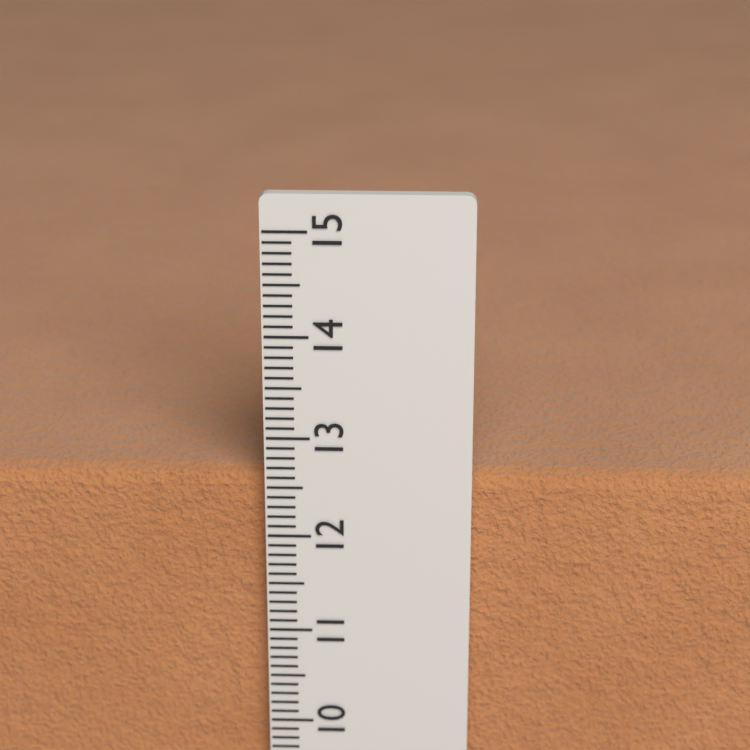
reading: 12.6 cm
